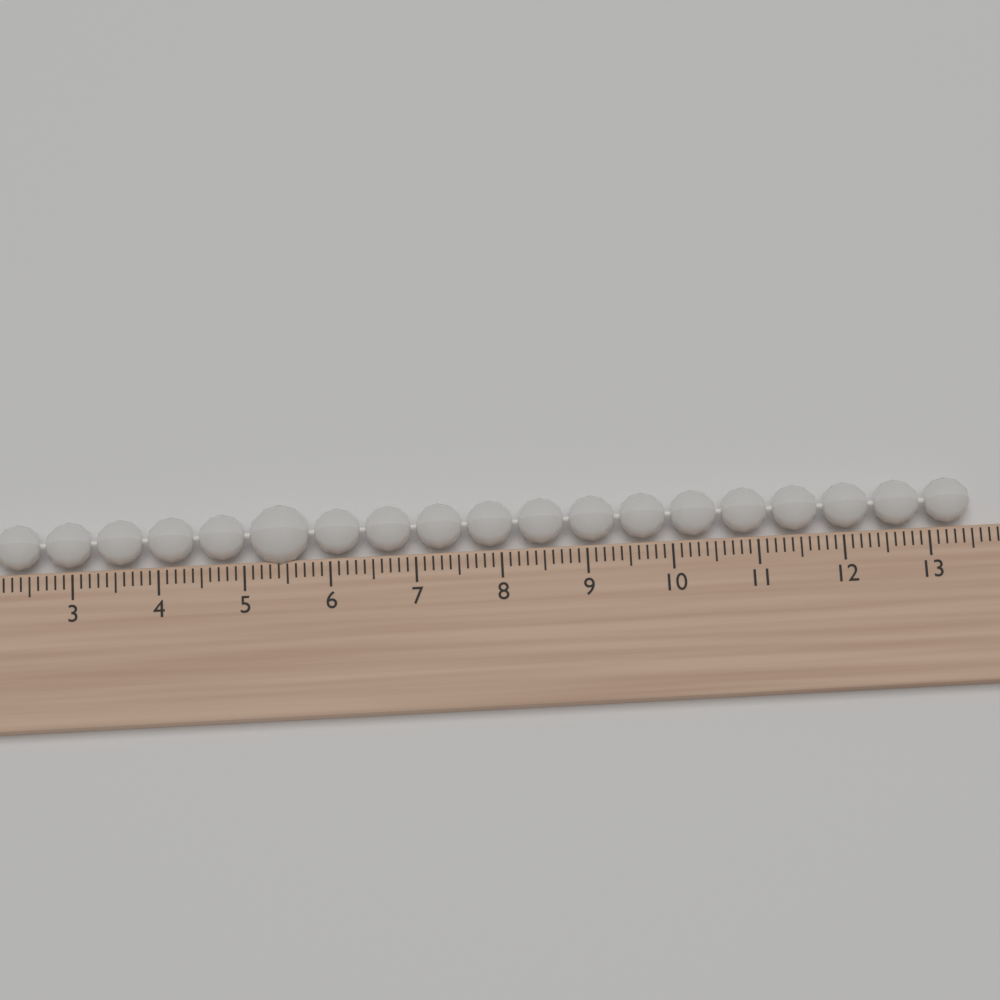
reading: 13.5 (no unit)
